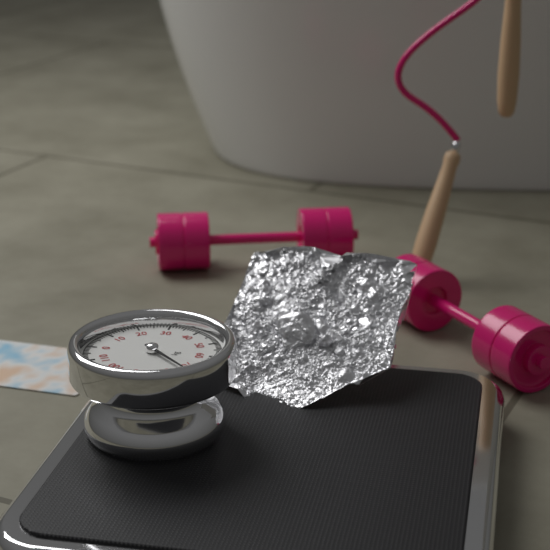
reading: 74 kg
